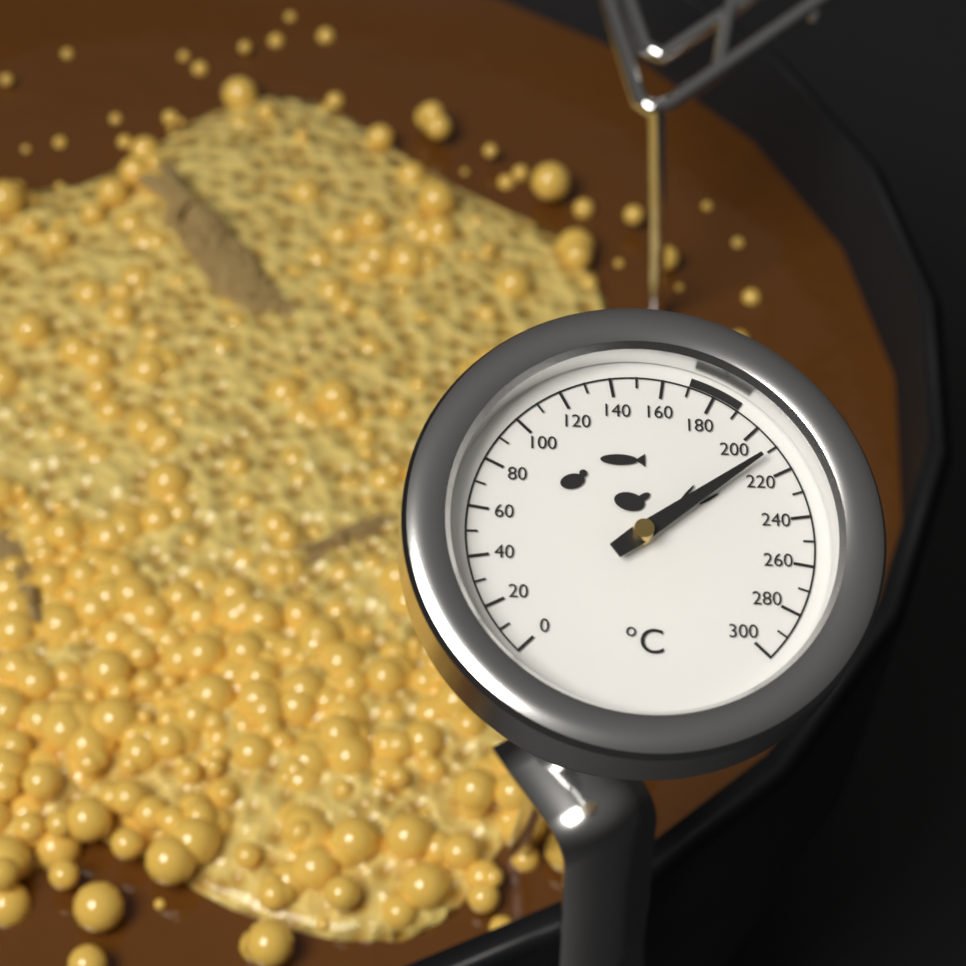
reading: 210 °C
